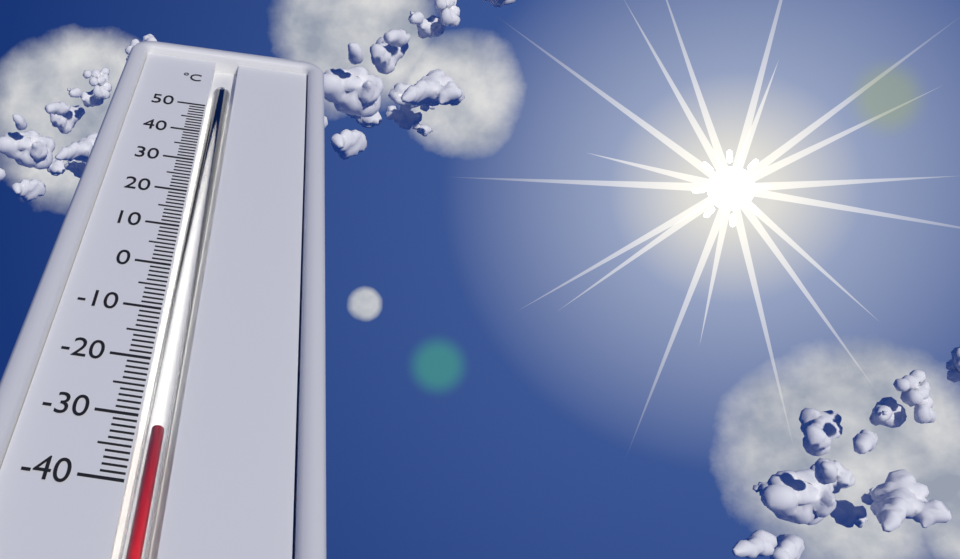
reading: -32 °C
